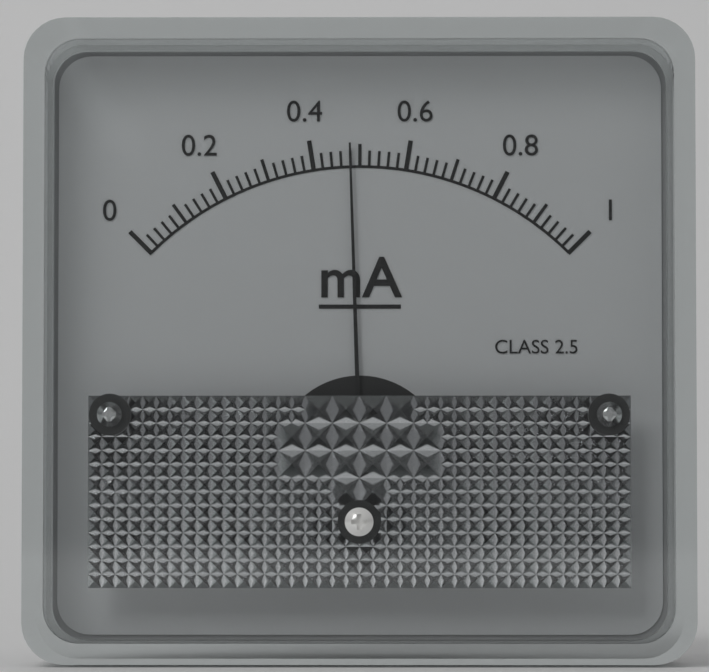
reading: 0.48 mA
